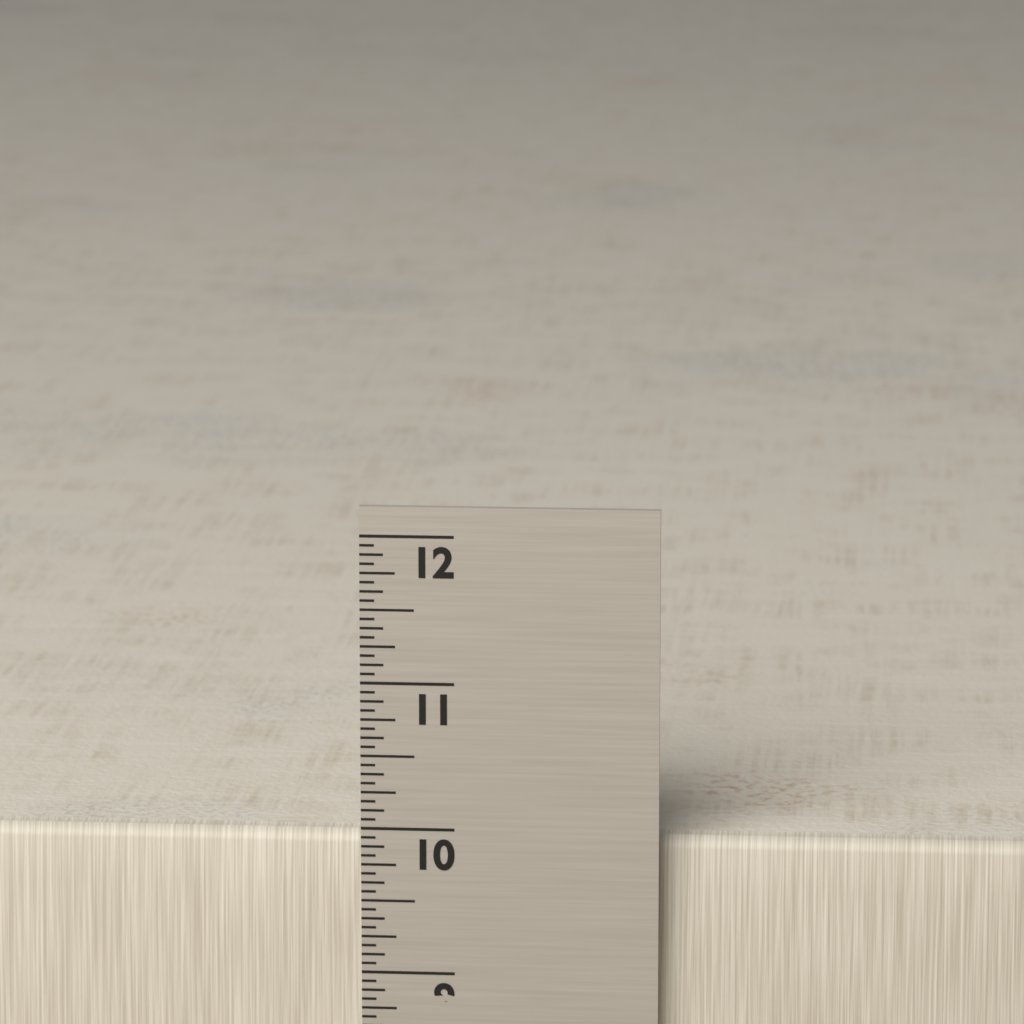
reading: 9.9375 in
